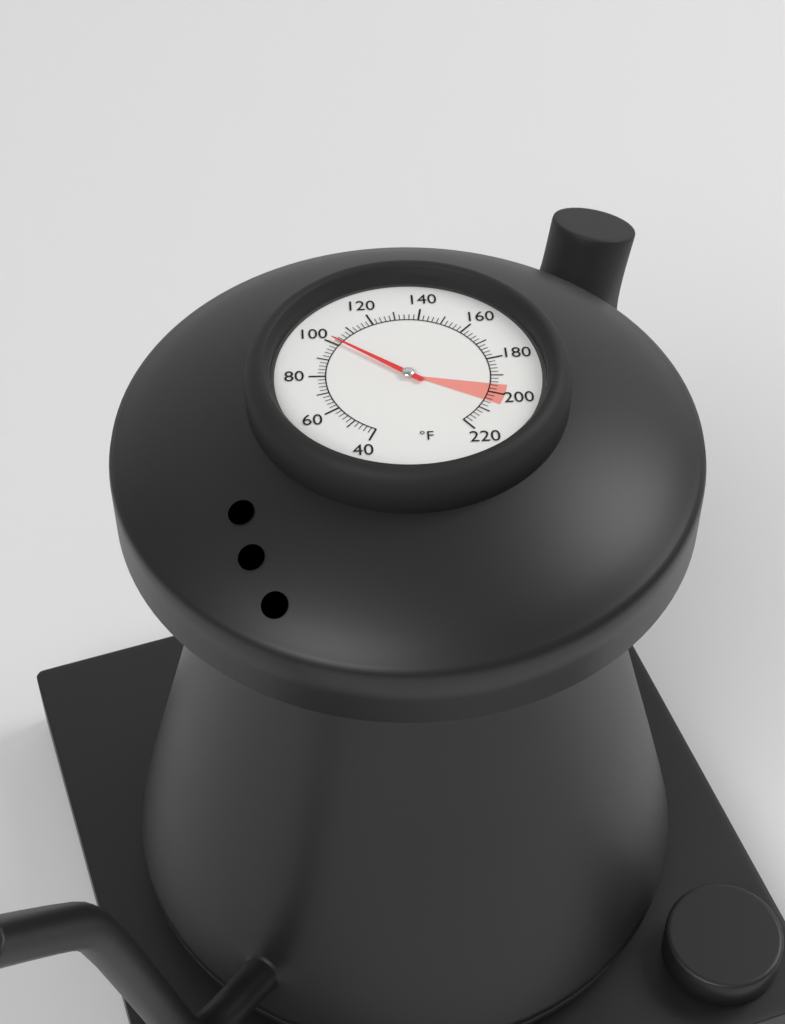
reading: 102 °F
